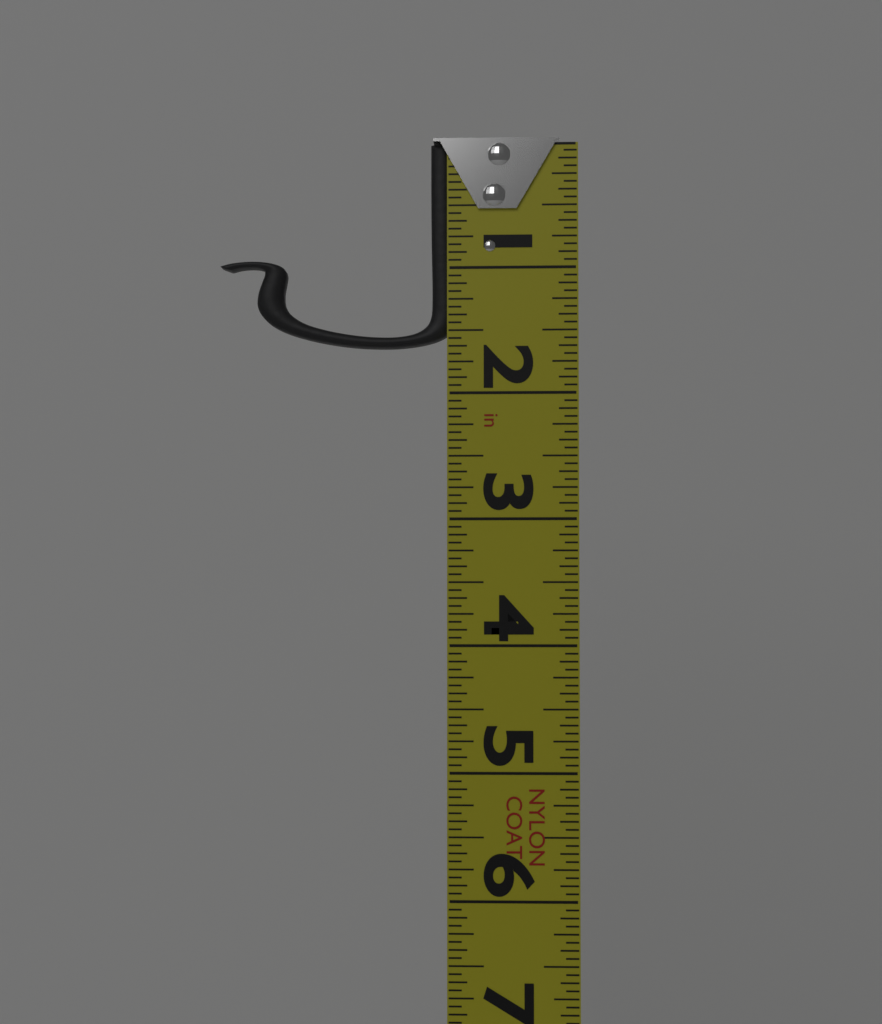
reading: 1.6250 in
